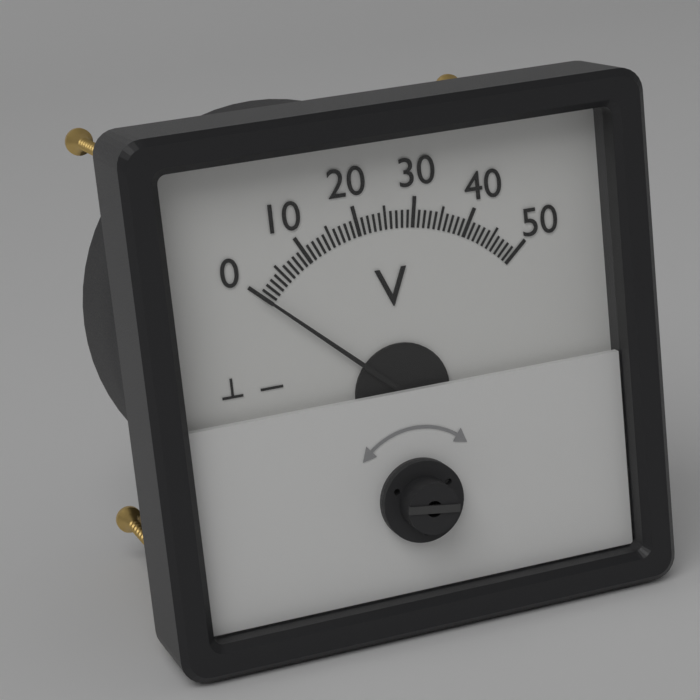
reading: 0 V
